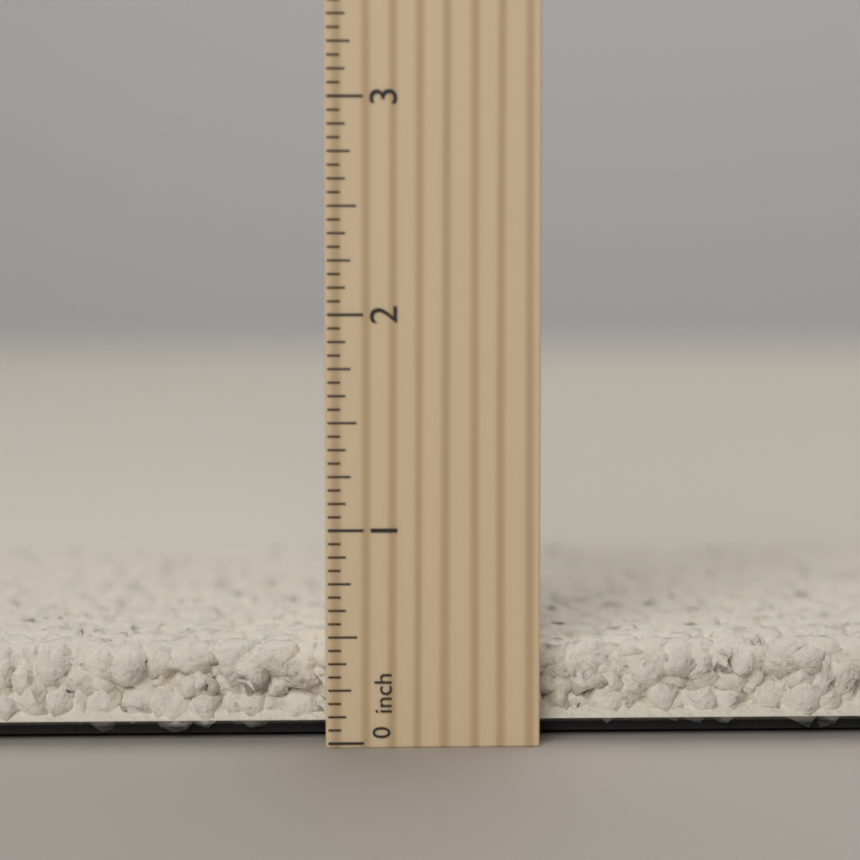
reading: 0.4375 inch
